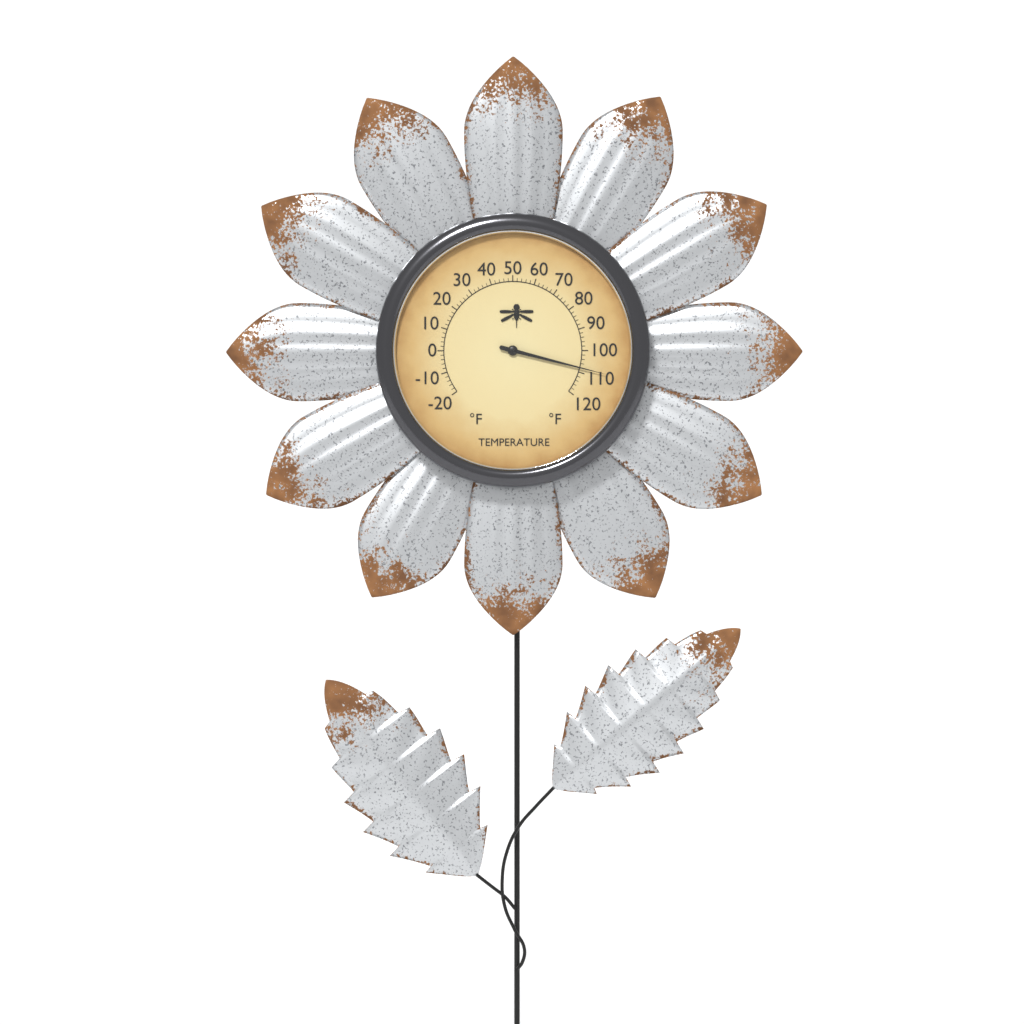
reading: 108 °F
